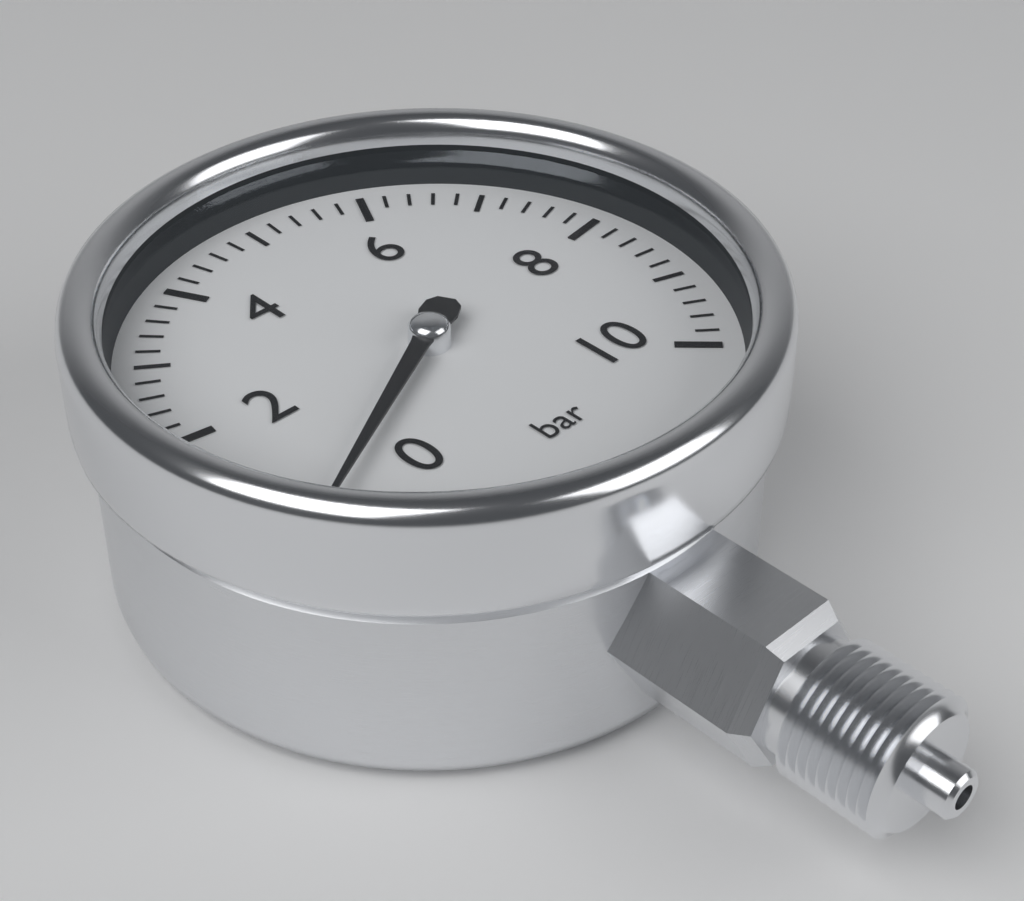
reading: 0.6 bar
